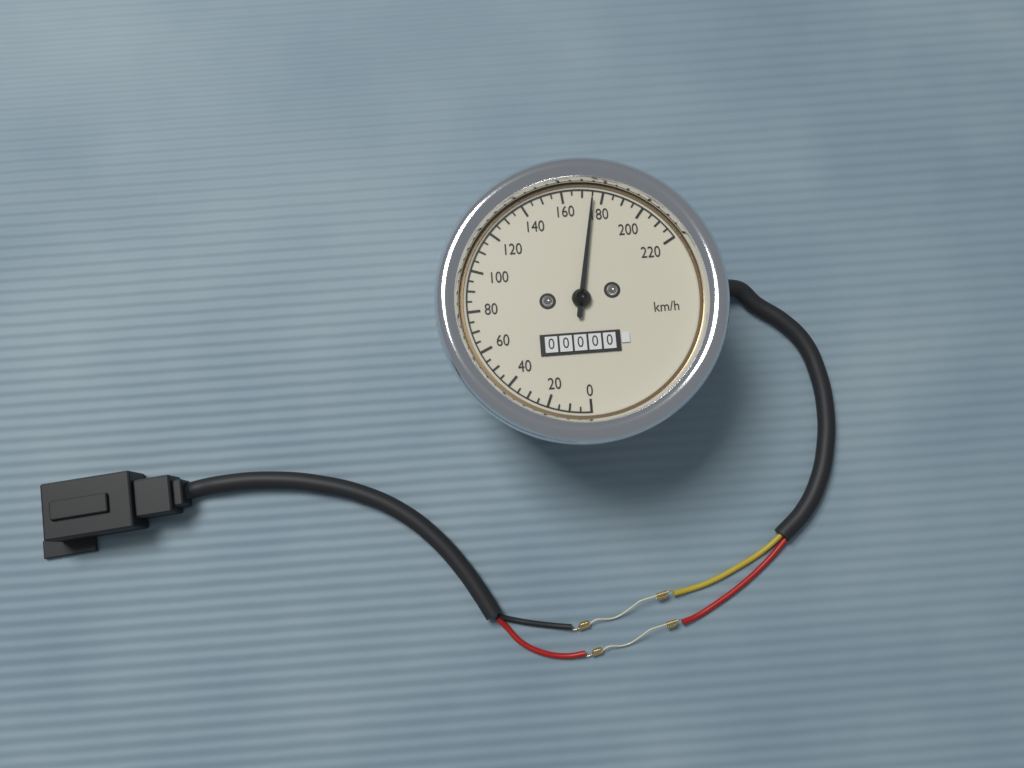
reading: 175 km/h
